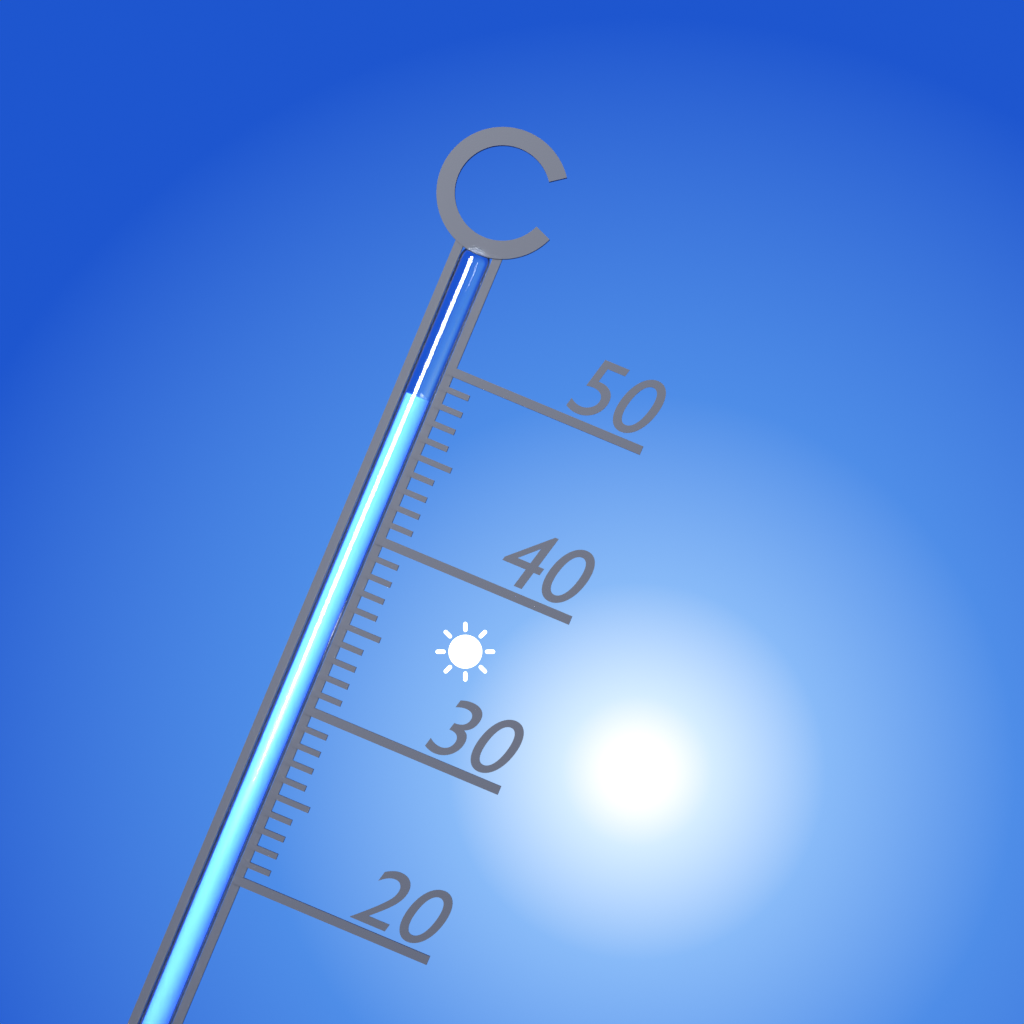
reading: 48 °C
